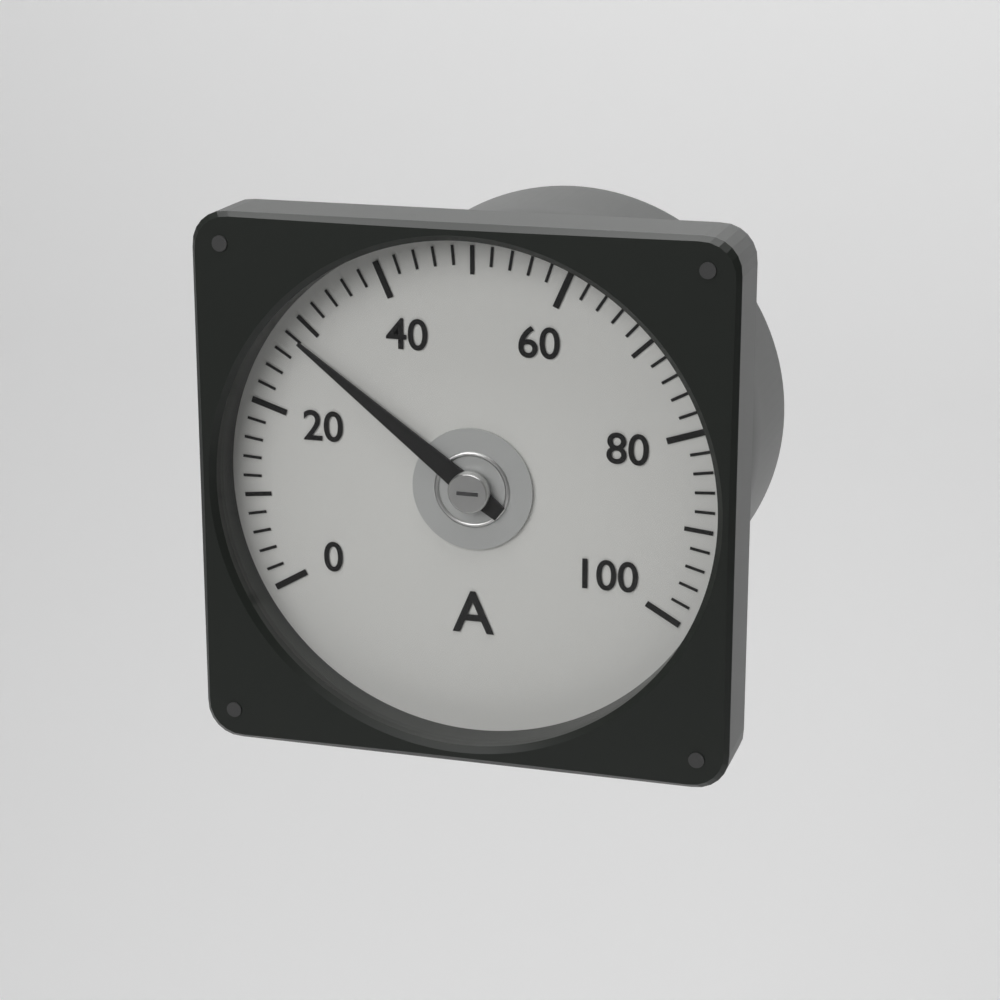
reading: 28 A
